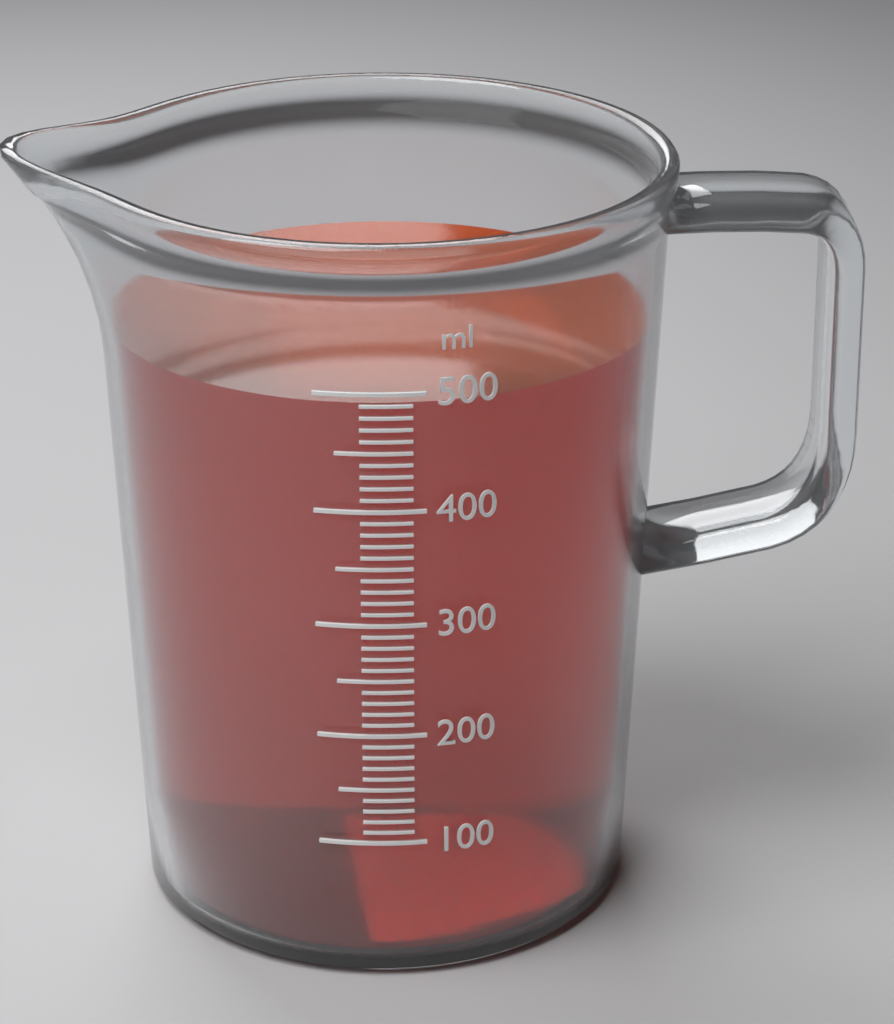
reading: 490 ml
